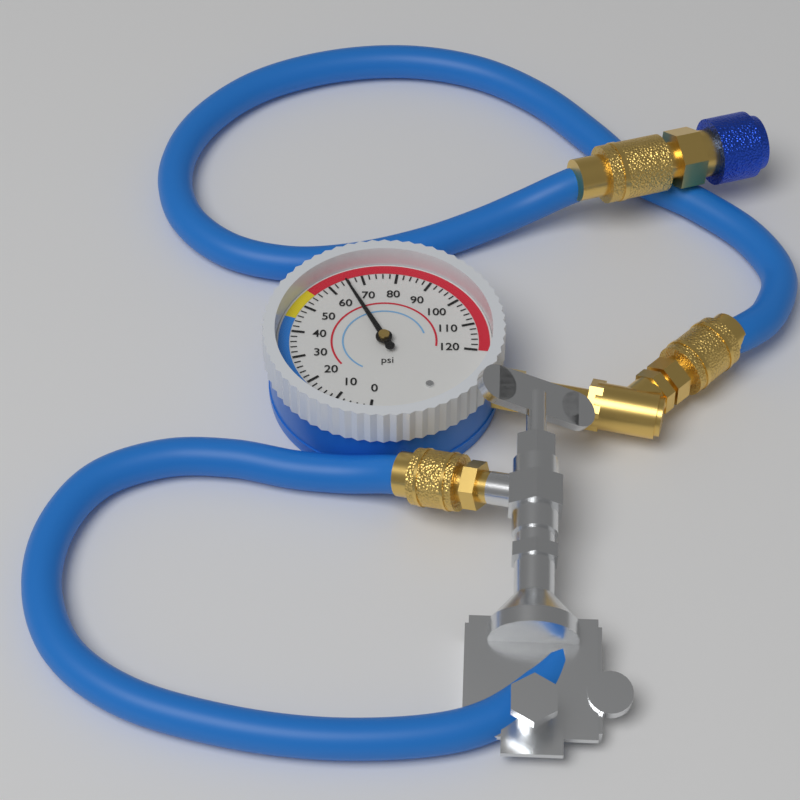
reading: 65 psi
